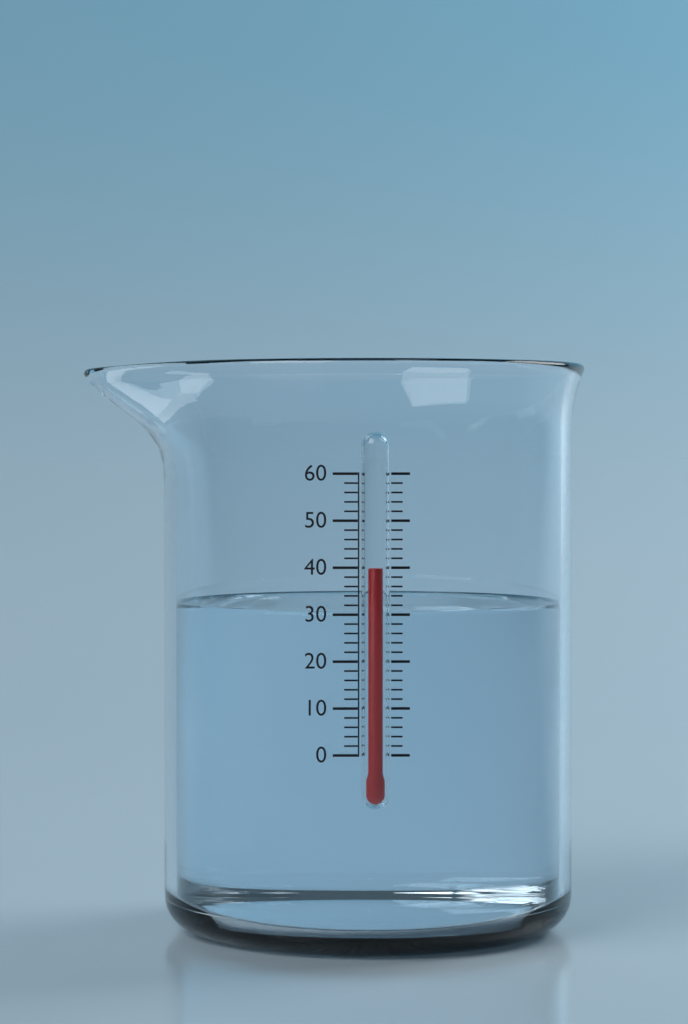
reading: 40 (no unit)
